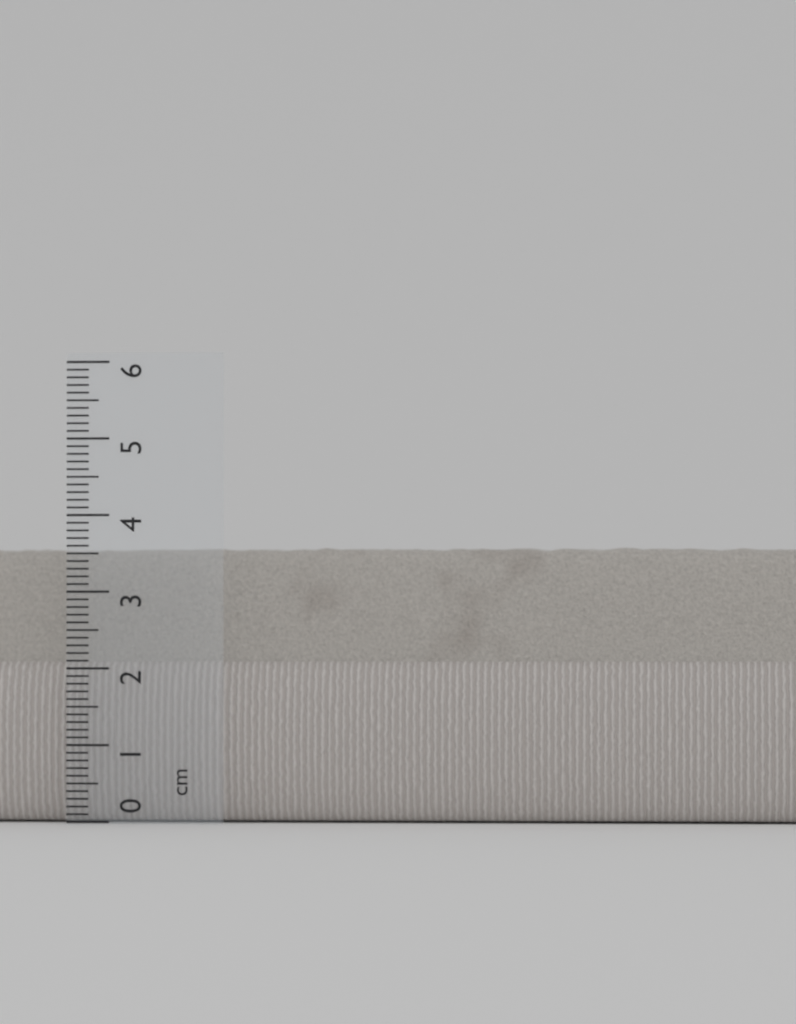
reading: 3.6 cm
